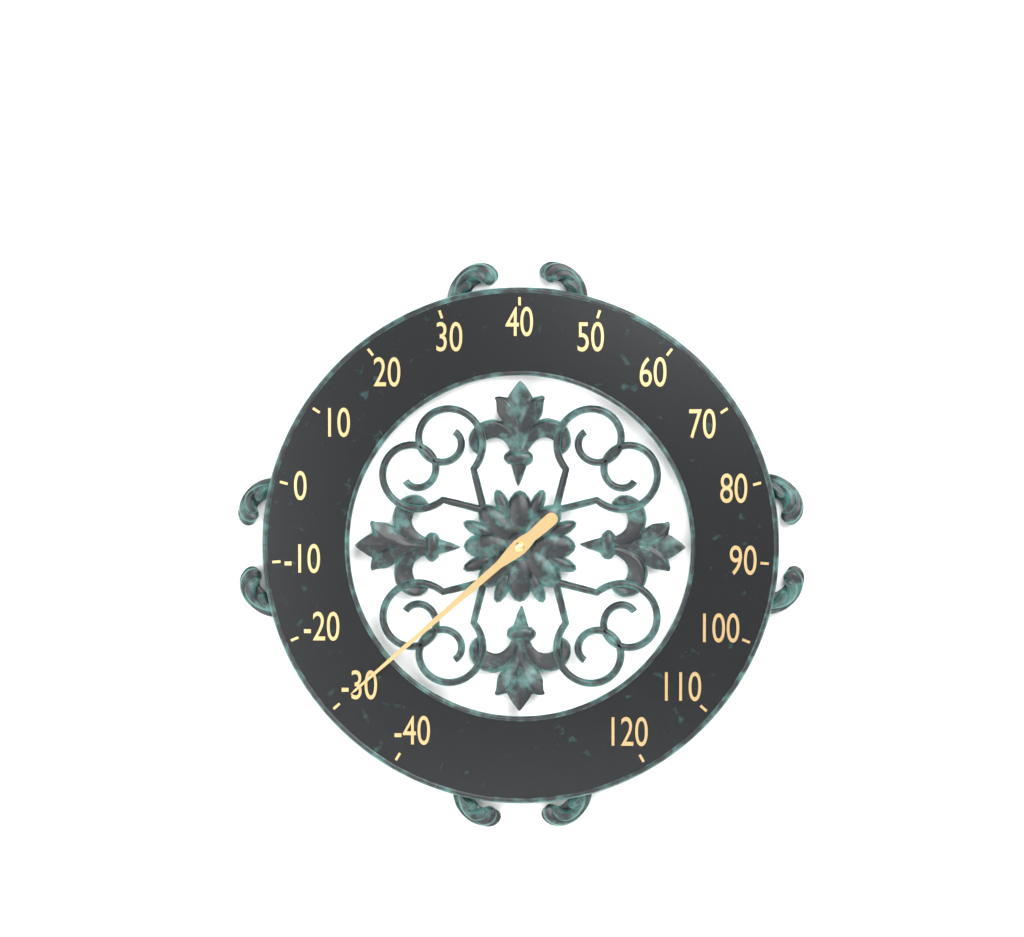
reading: -30 (no unit)
